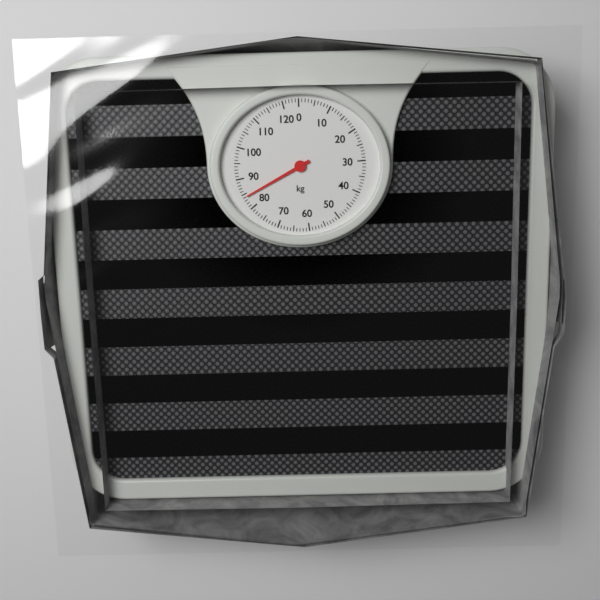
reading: 84 kg
